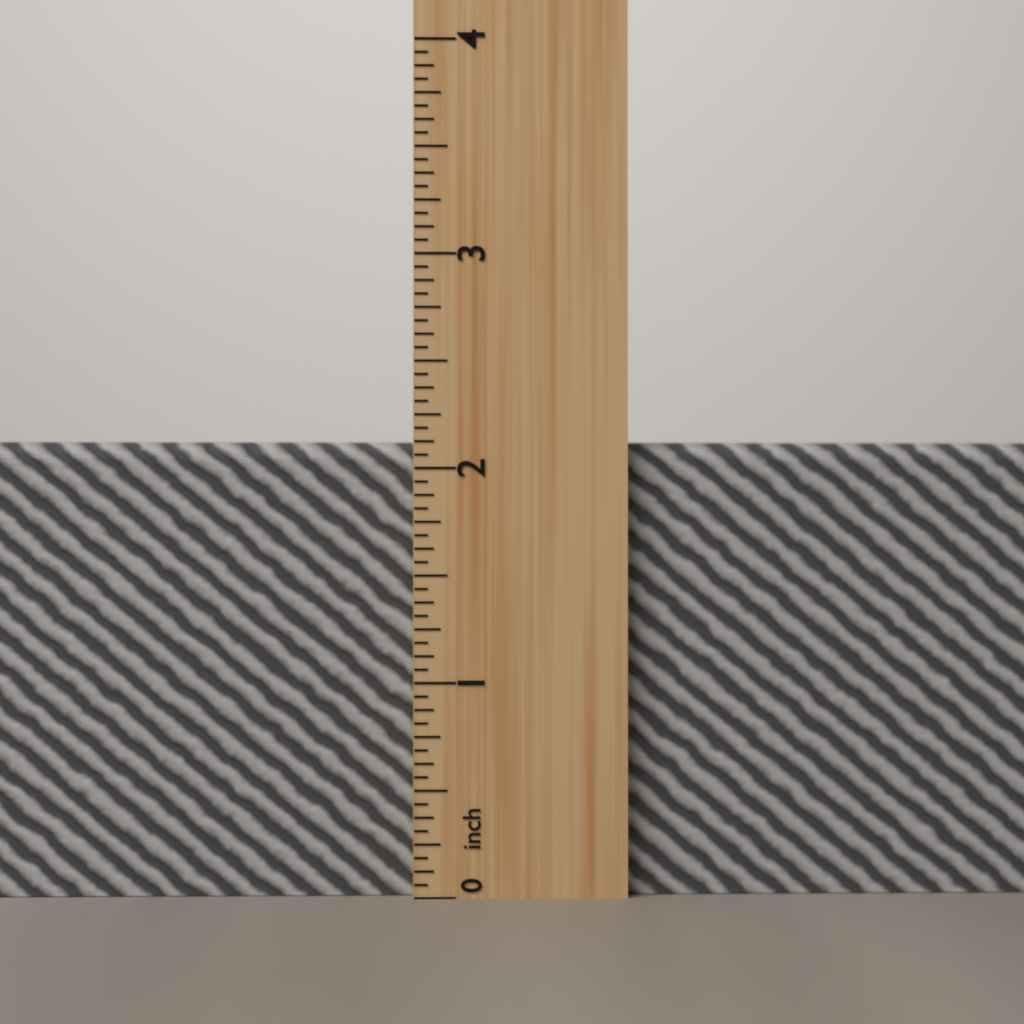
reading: 2.1250 inch
